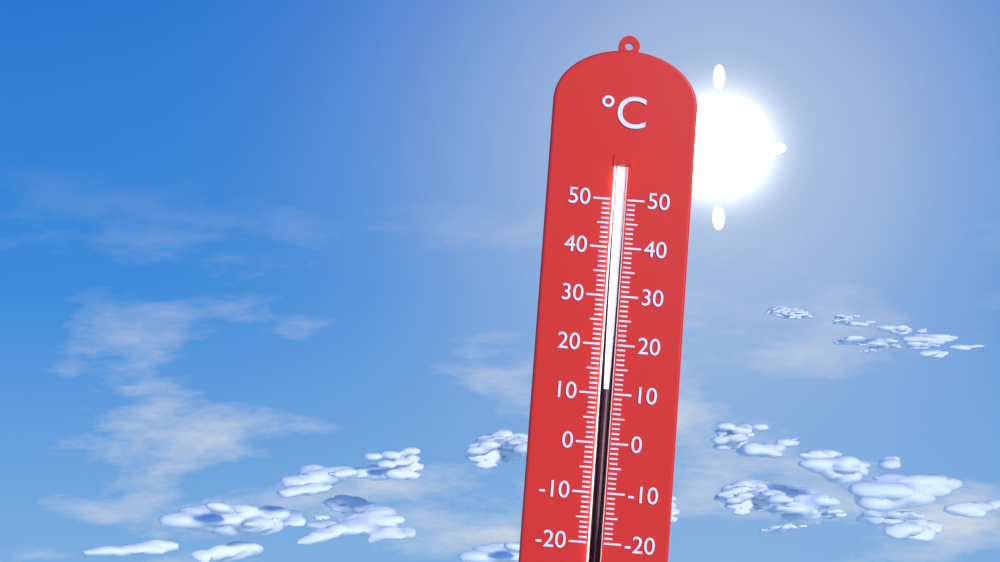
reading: 11 °C
